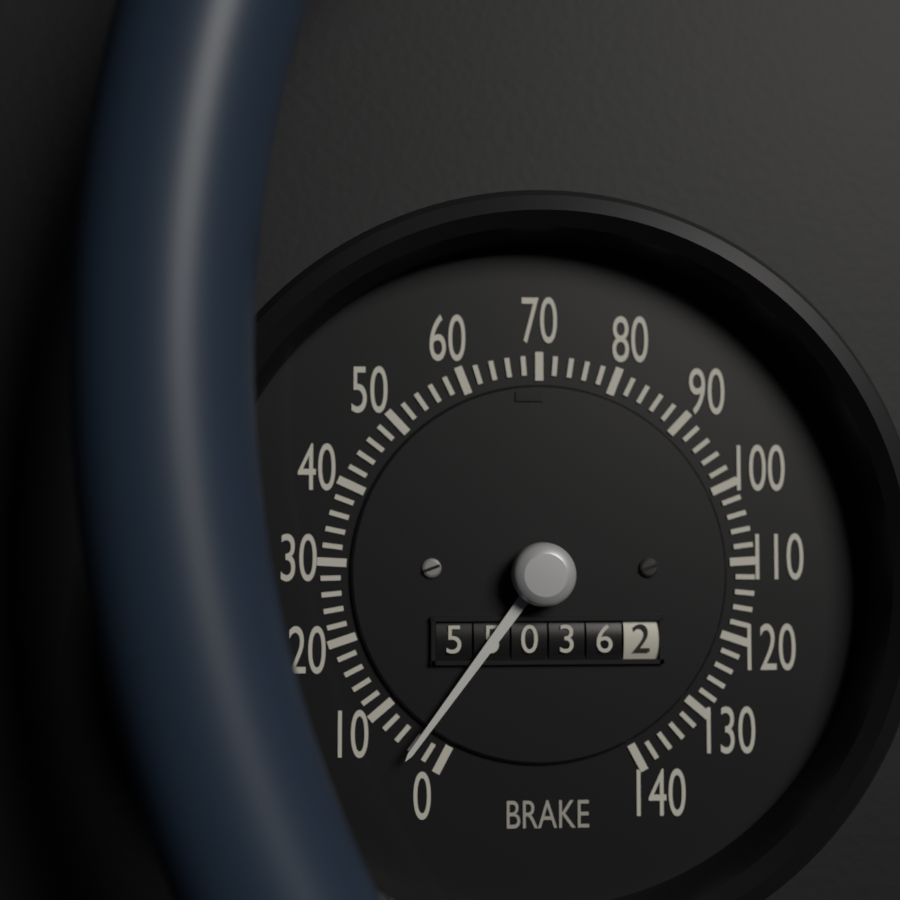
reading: 4 (no unit)
